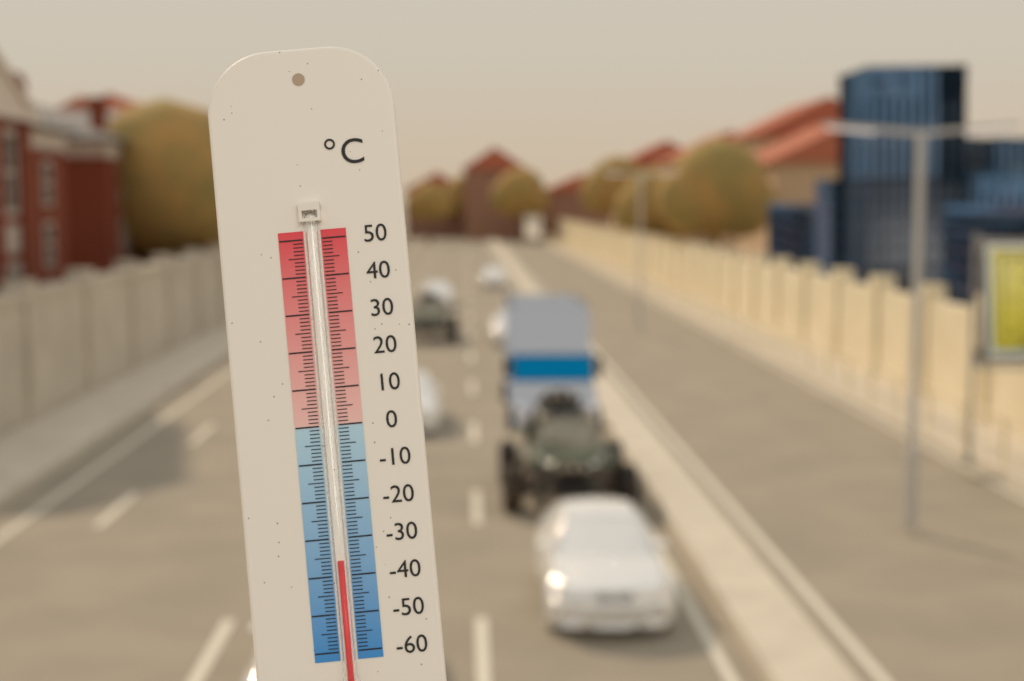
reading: -36 °C
